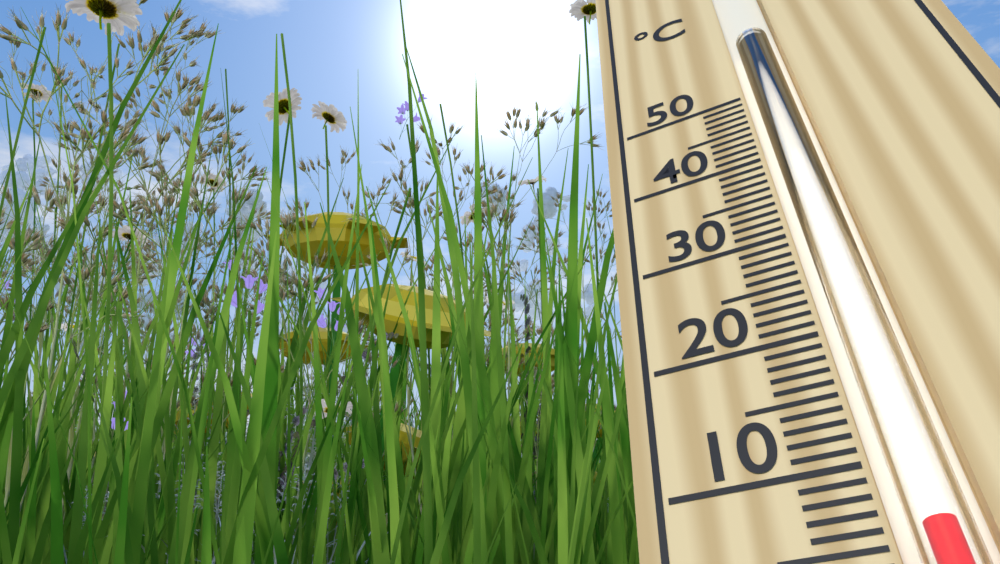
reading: 6 °C
